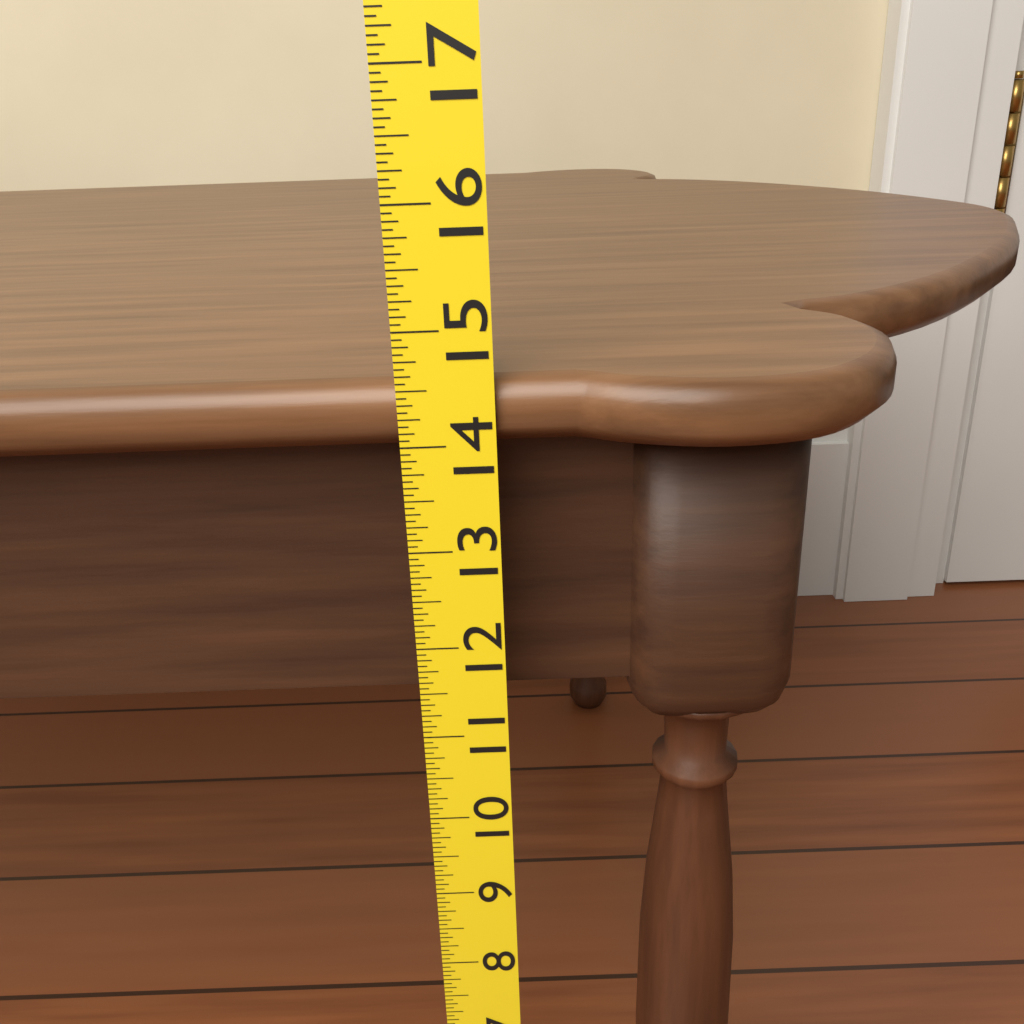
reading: 14.5625 (no unit)
